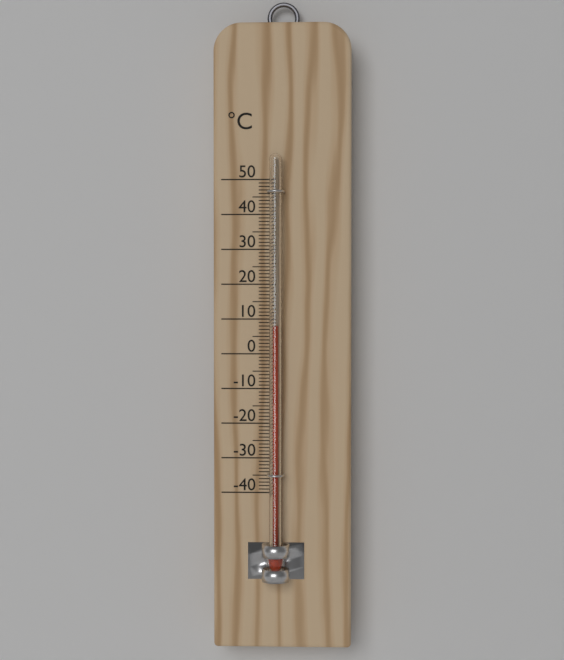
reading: 8 °C
